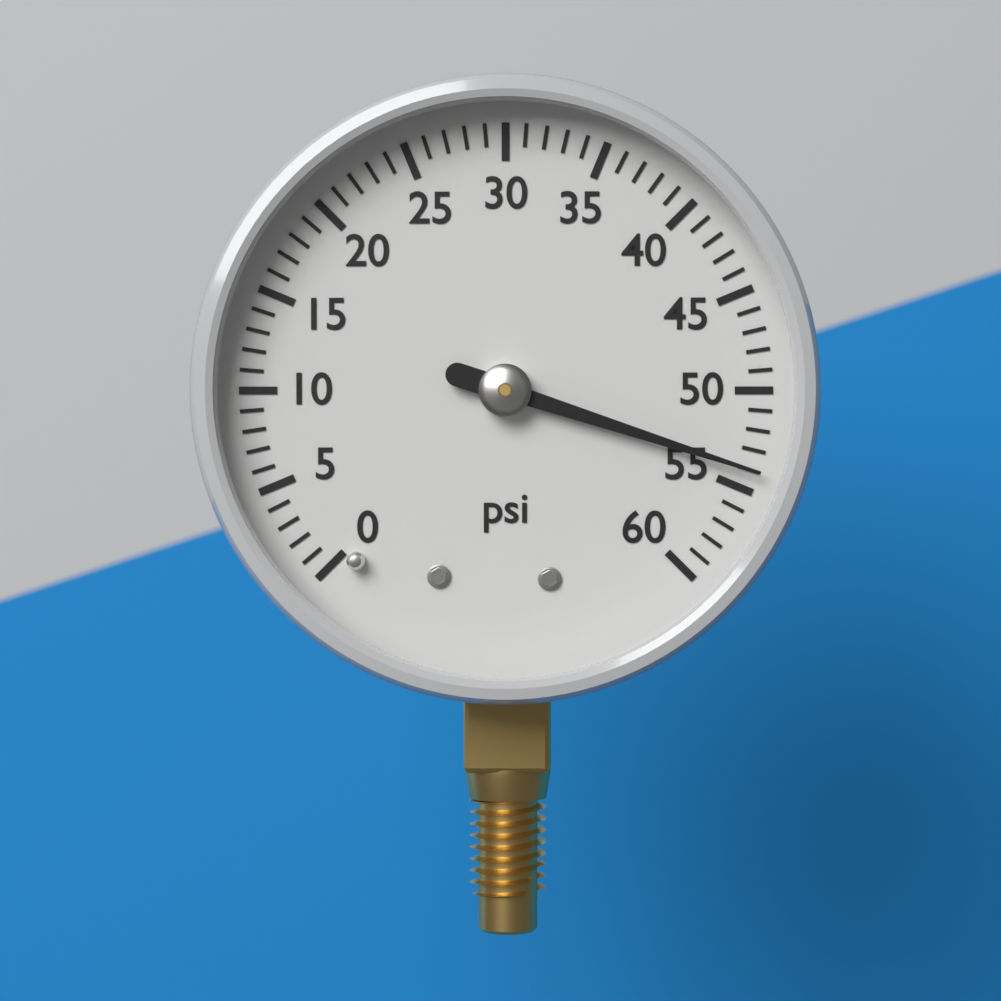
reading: 54 psi
